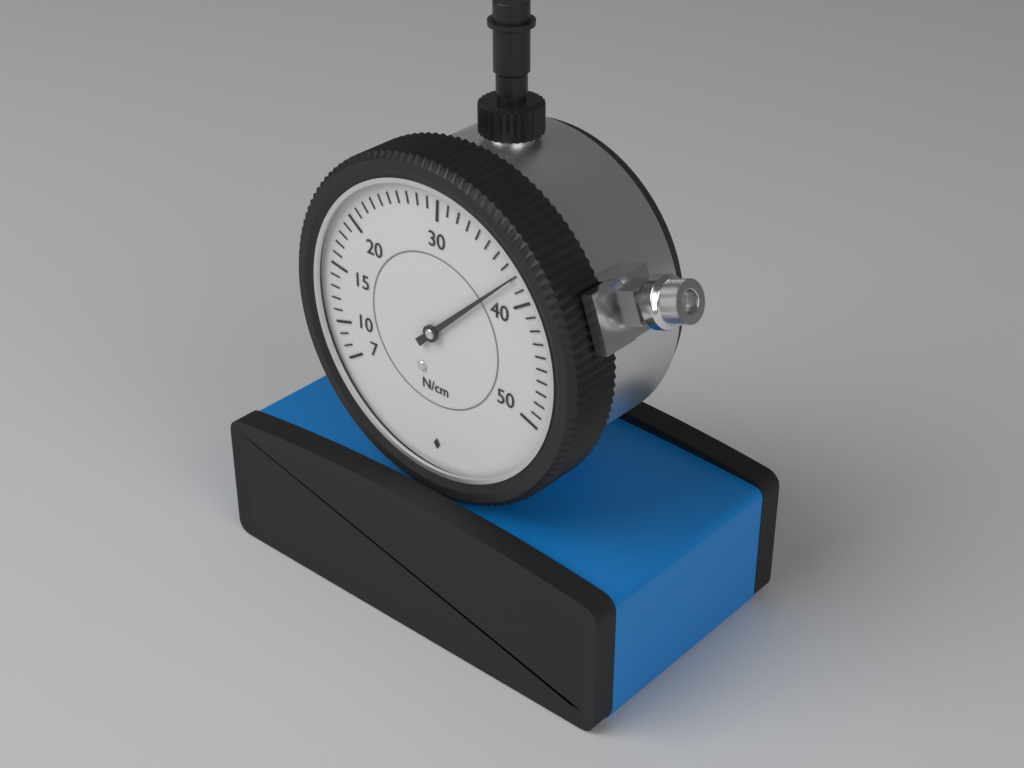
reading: 38 N/cm
